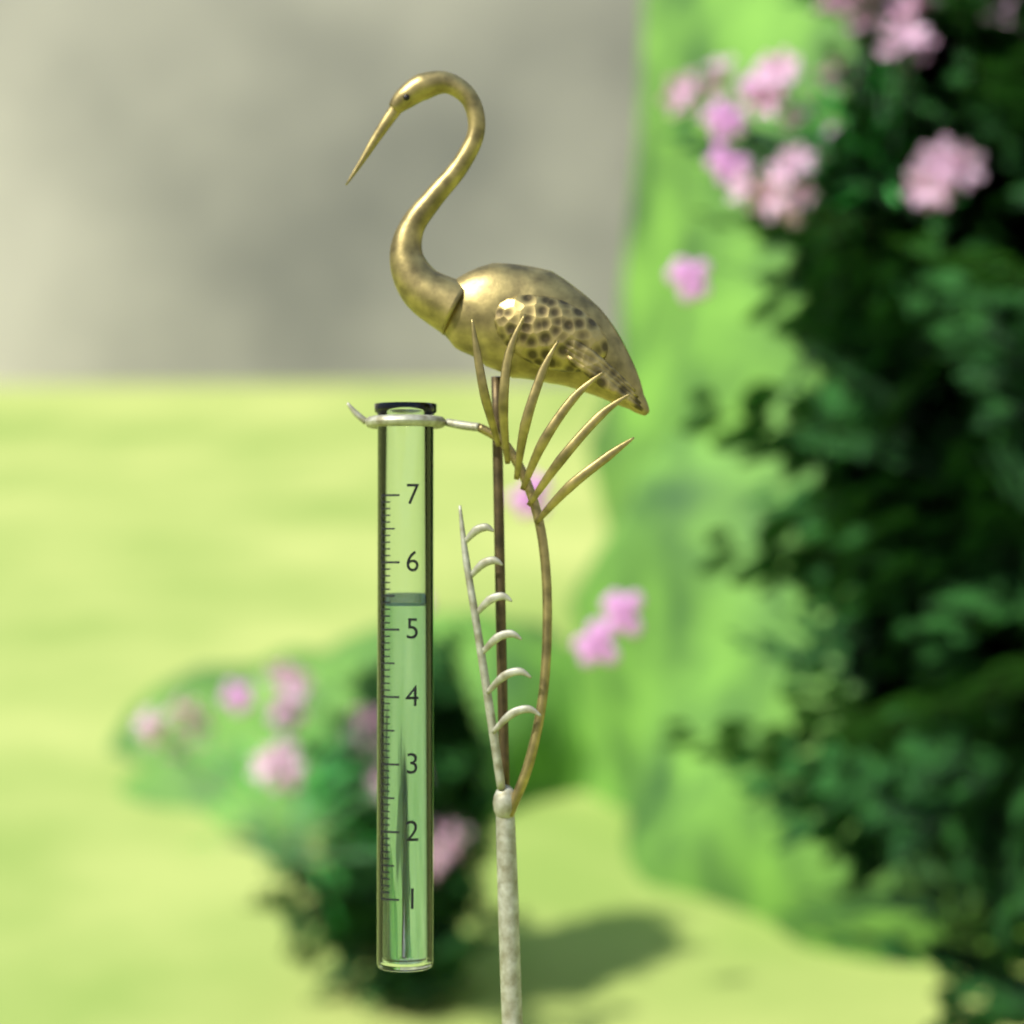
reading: 5.4 (no unit)
